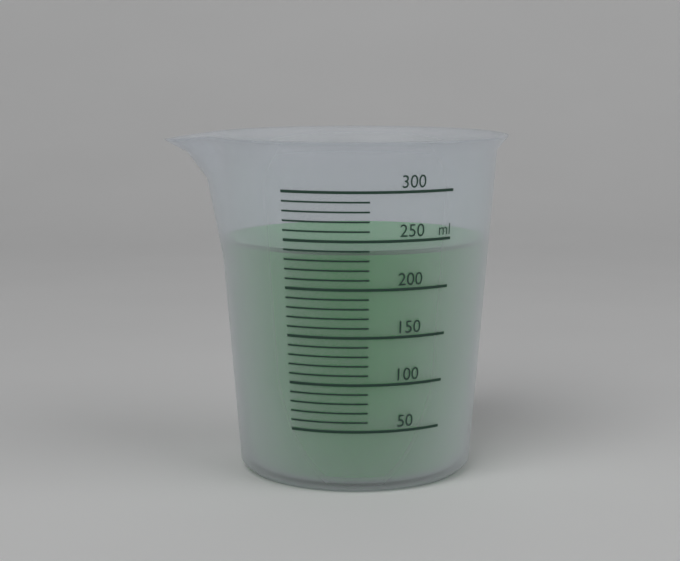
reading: 240 ml
